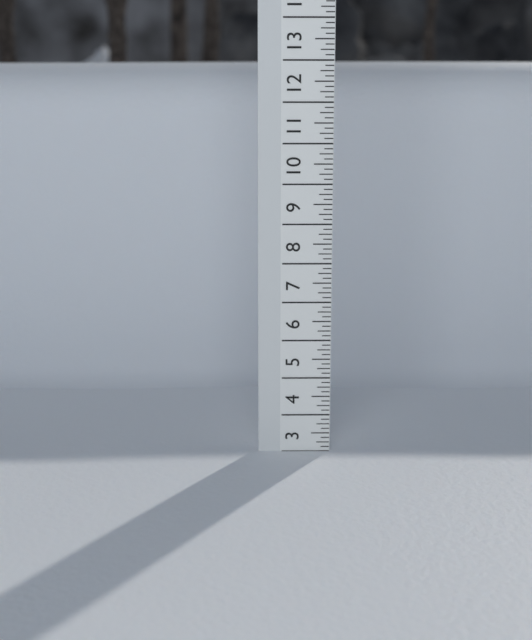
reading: 3.000 (no unit)
